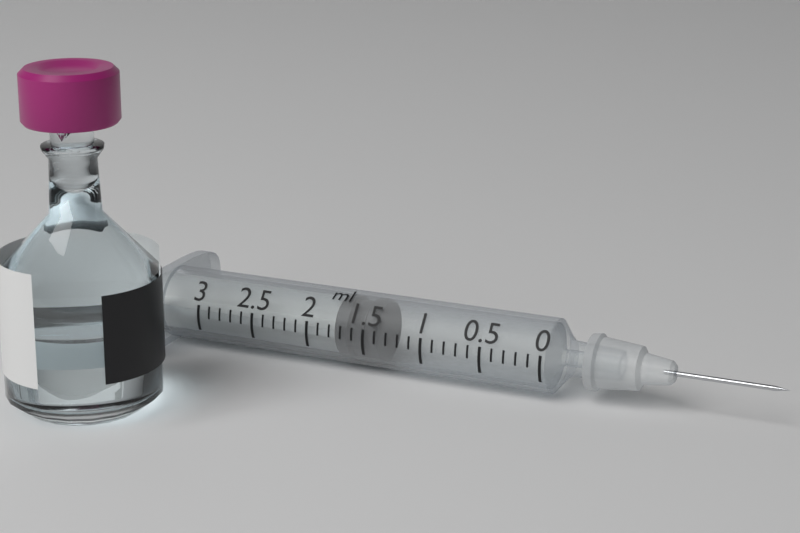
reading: 1.4 ml
